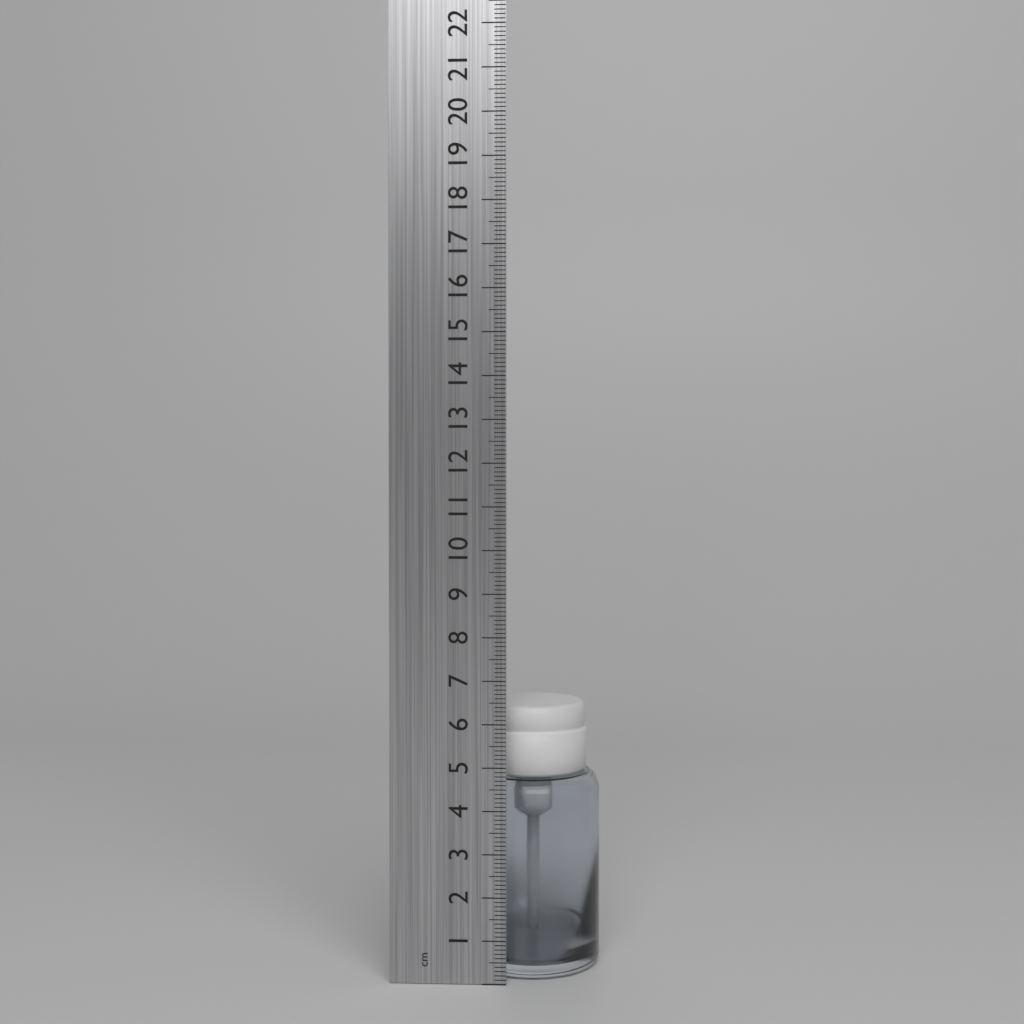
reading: 6.3 cm
